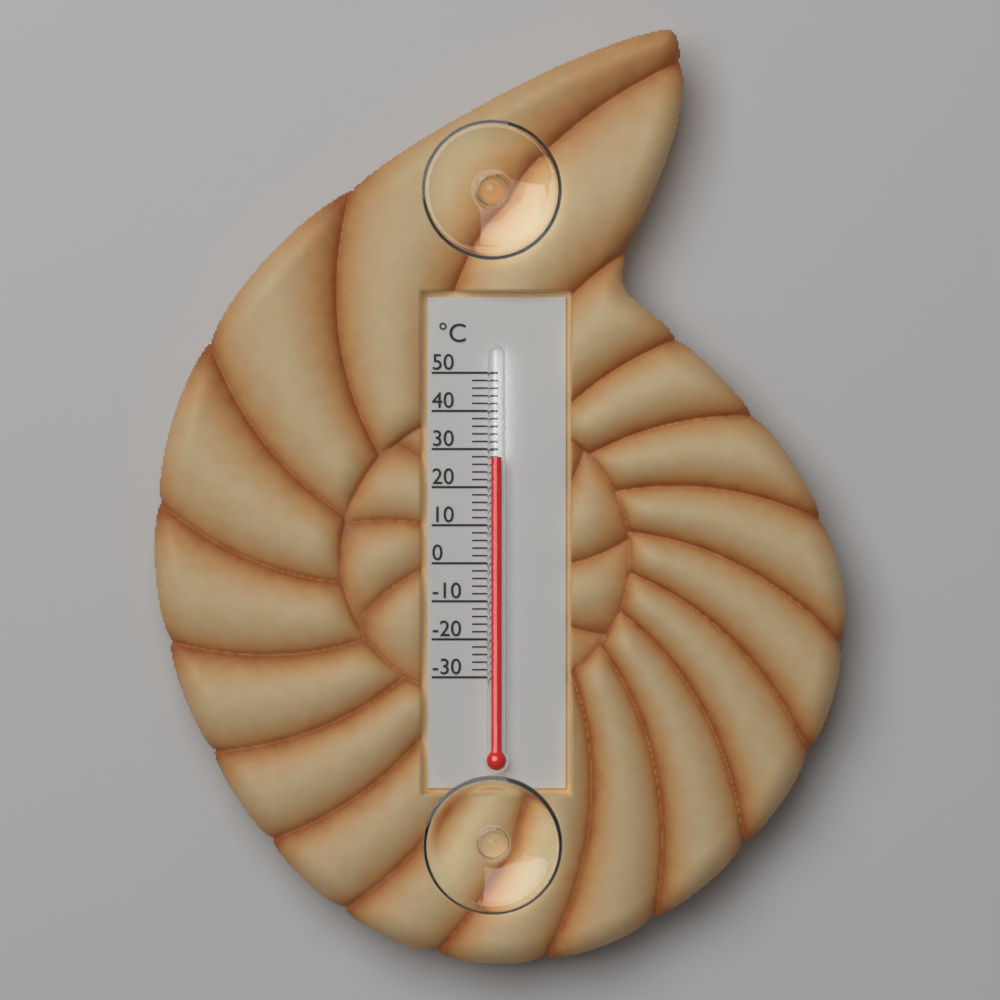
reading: 28 °C
